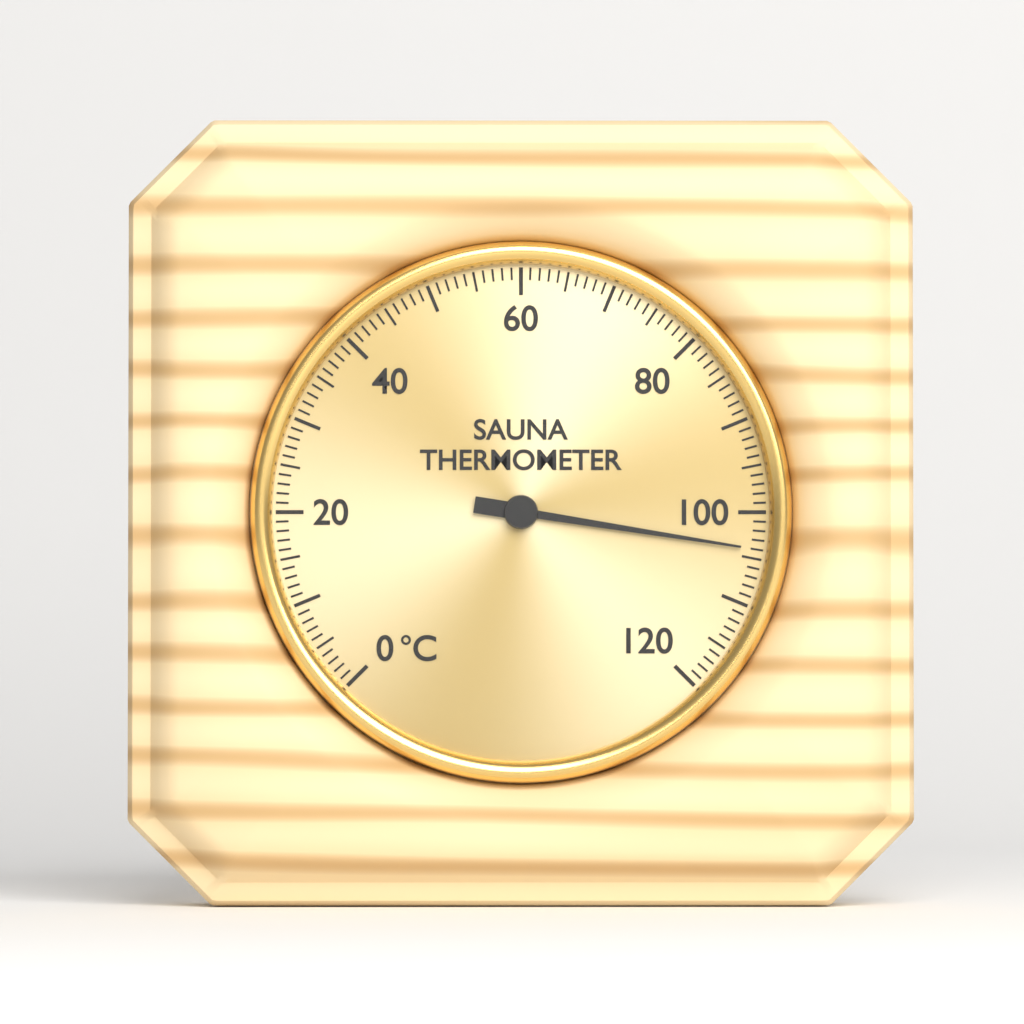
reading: 104 °C
